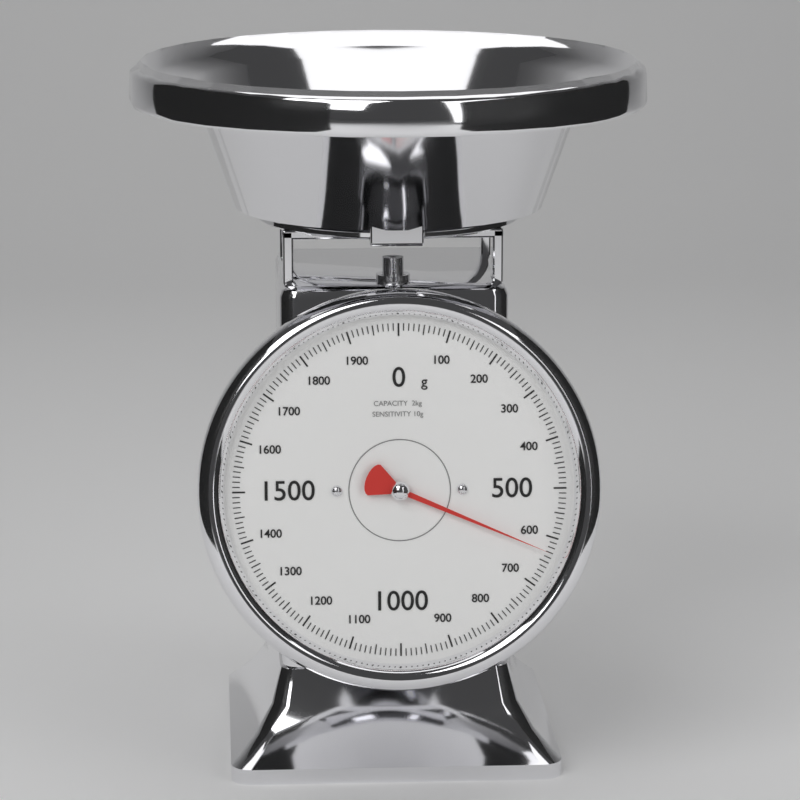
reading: 630 g
